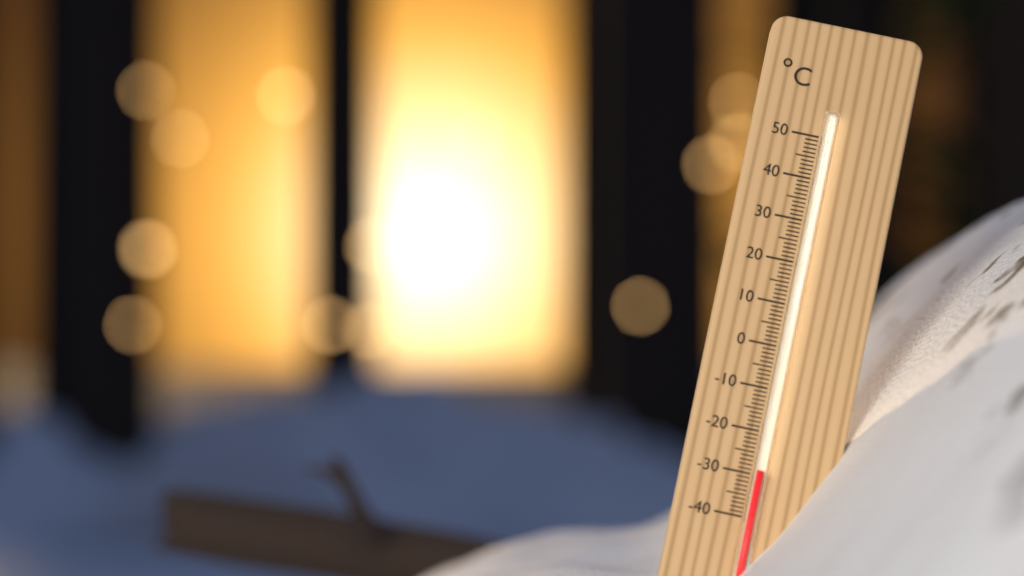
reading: -29 °C
